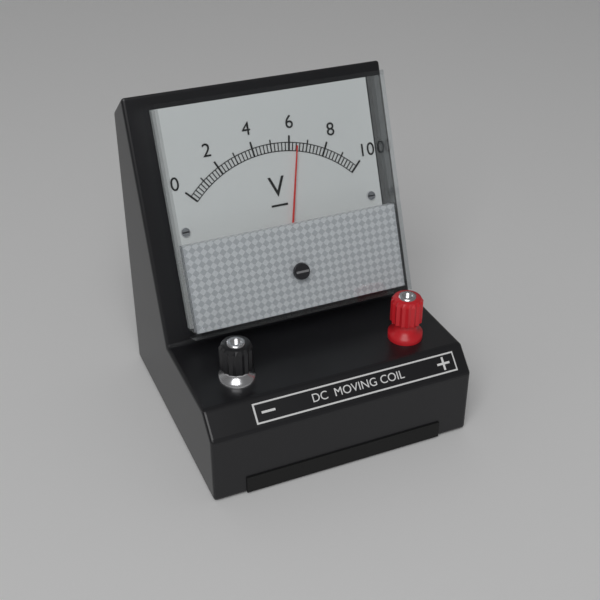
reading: 6.4 V
